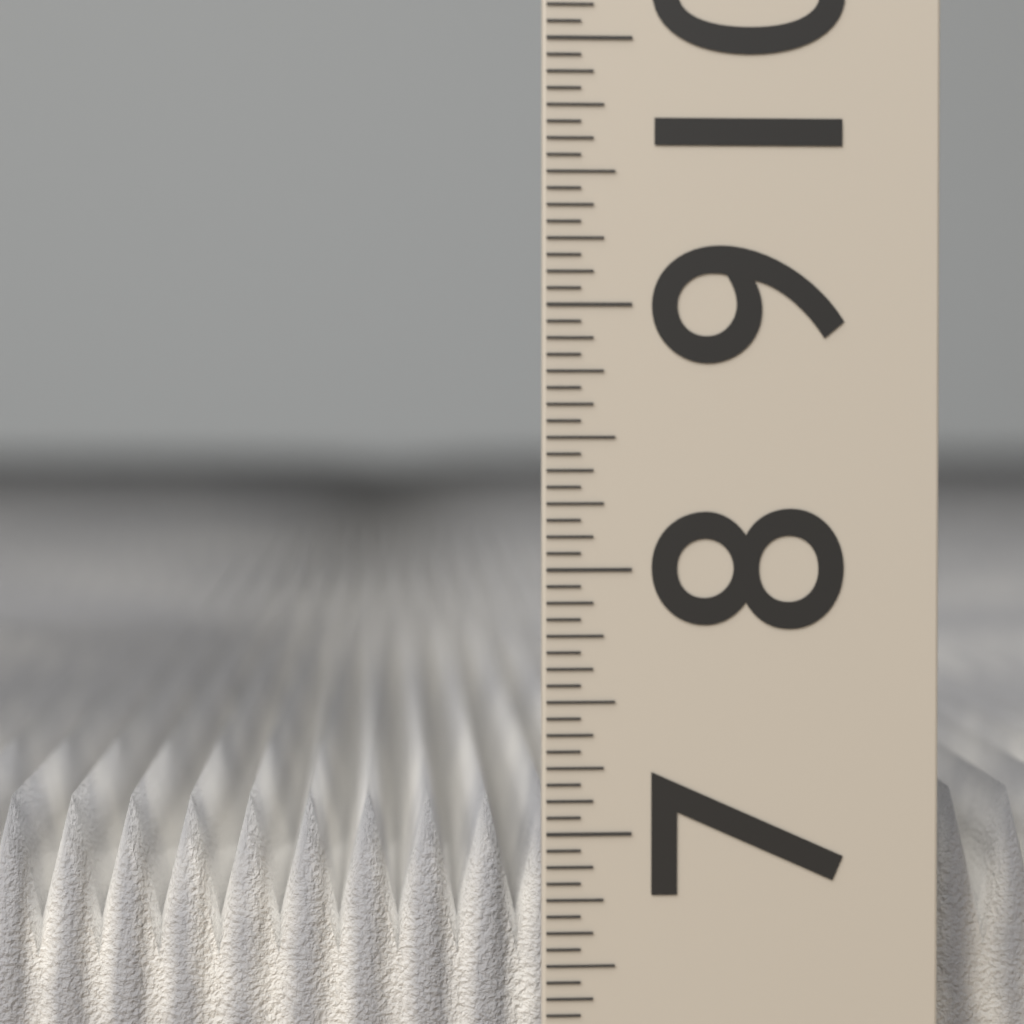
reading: 7.0625 (no unit)
